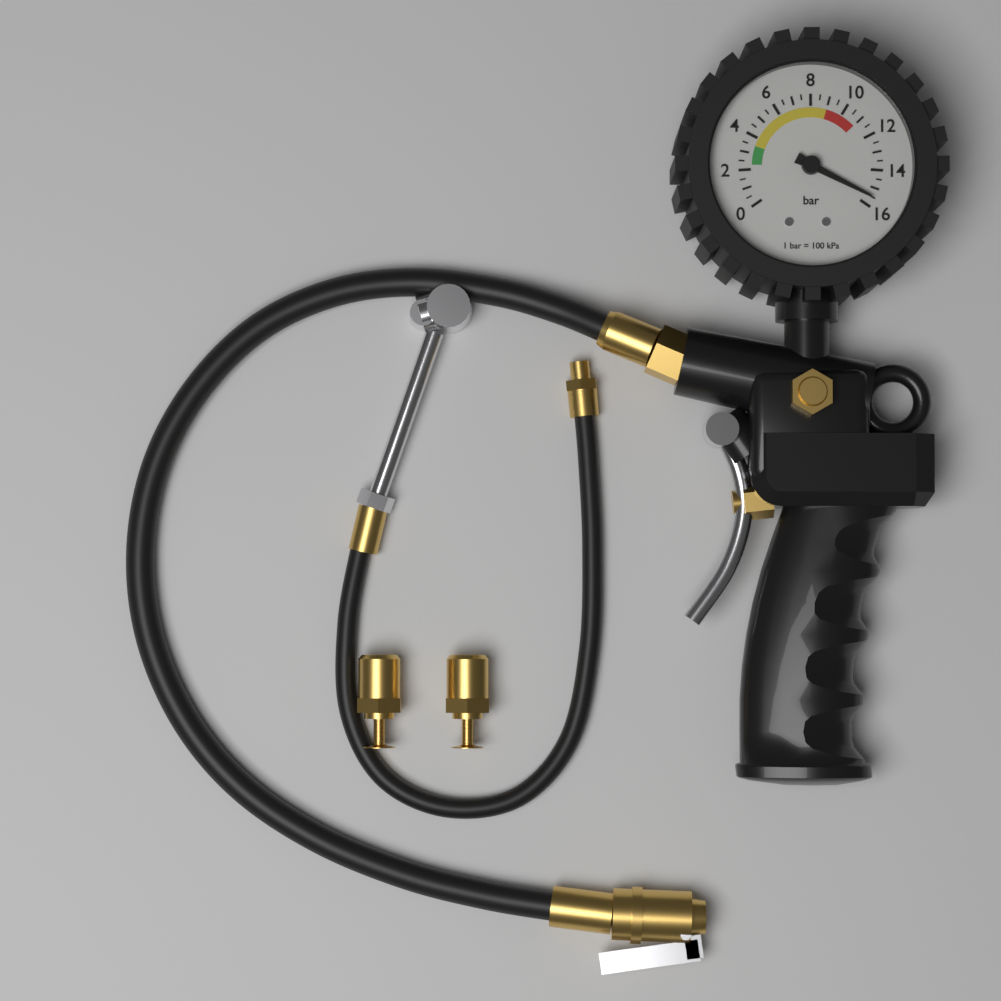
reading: 15.5 bar
